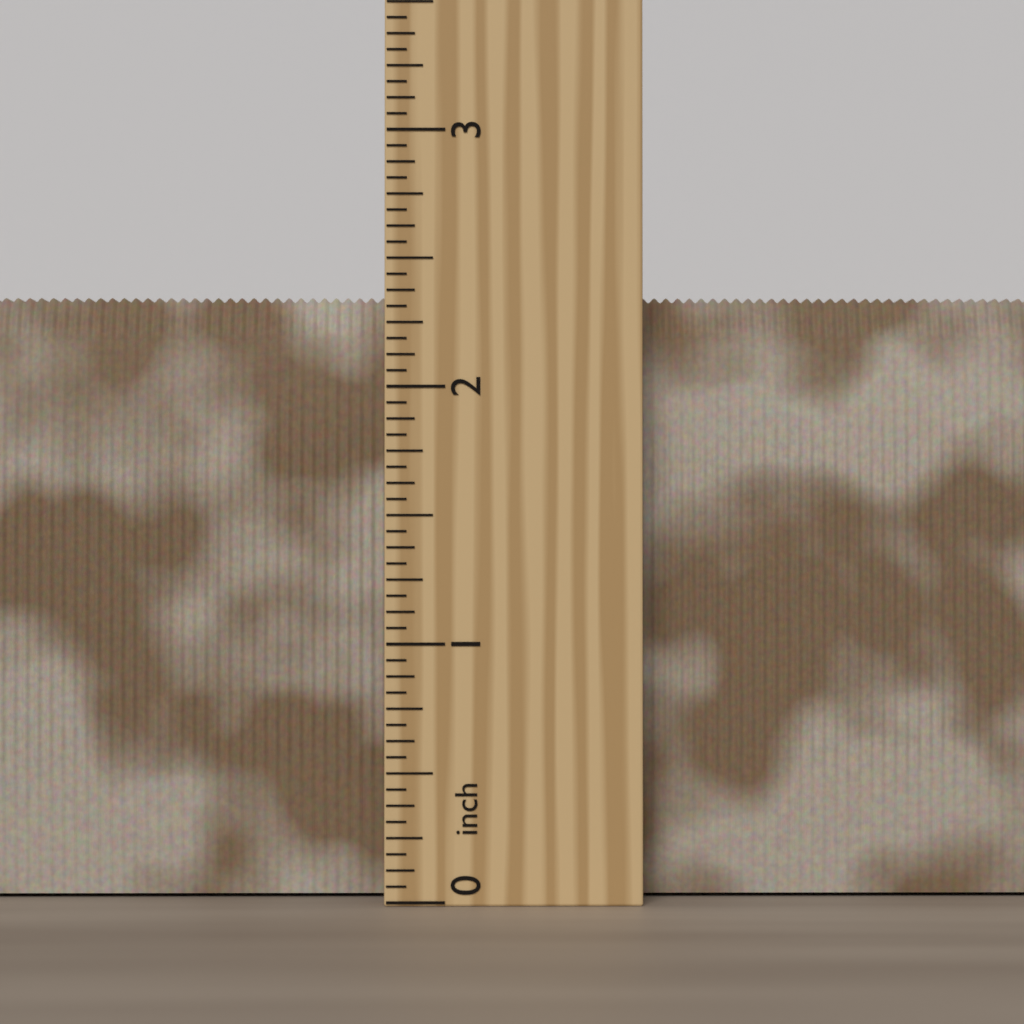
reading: 2.3750 inch
